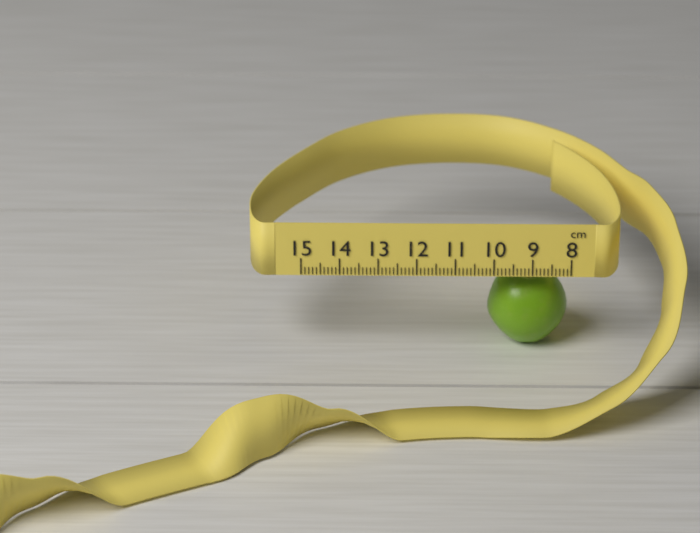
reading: 10.1 cm
